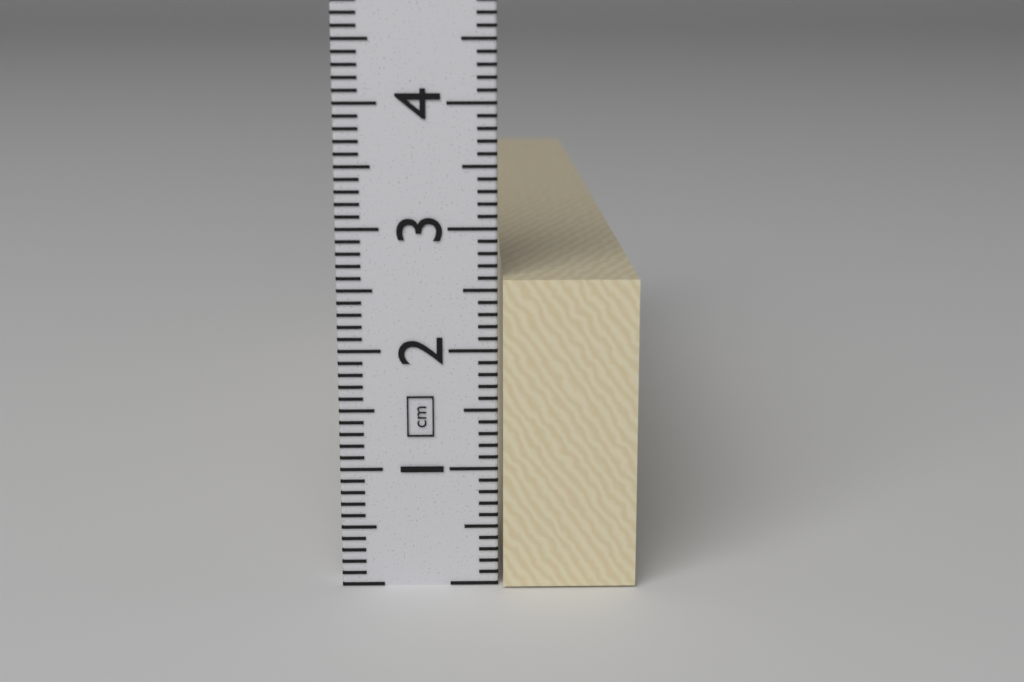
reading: 2.6 cm
